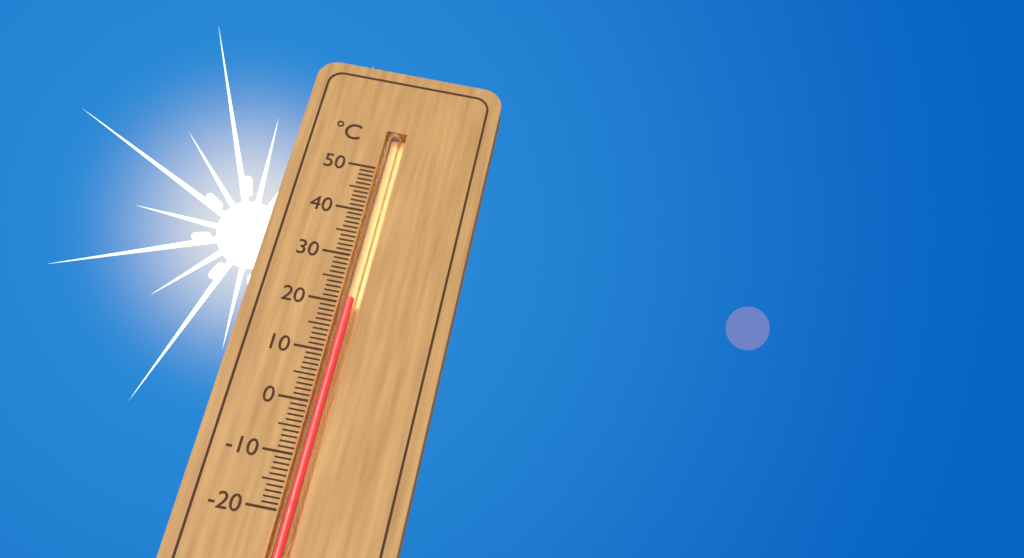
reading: 21 °C
